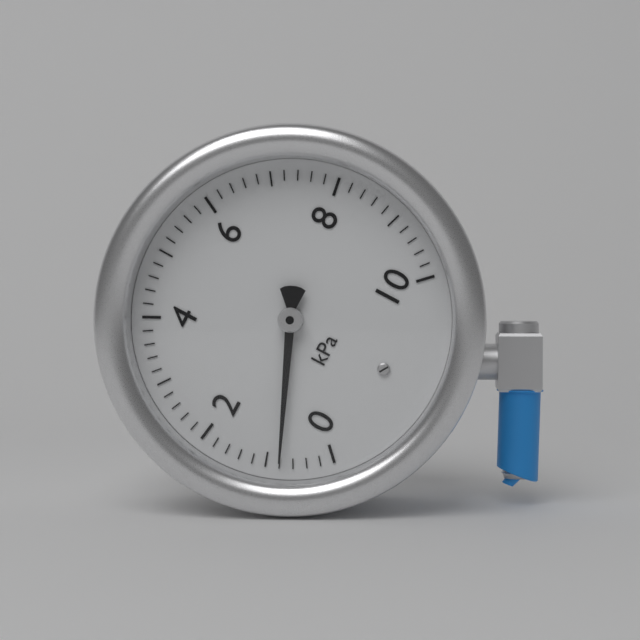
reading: 0.8 kPa
